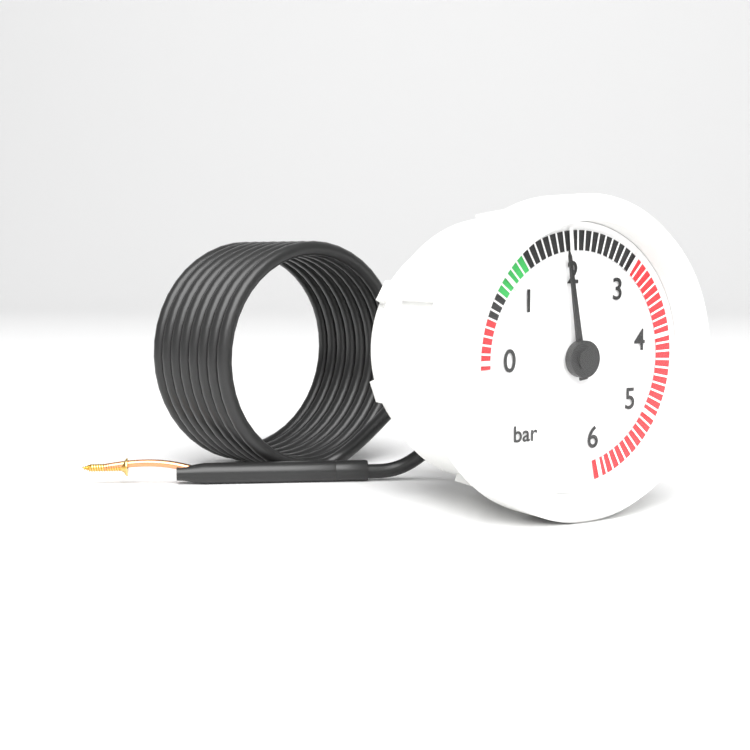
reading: 1.9 bar
